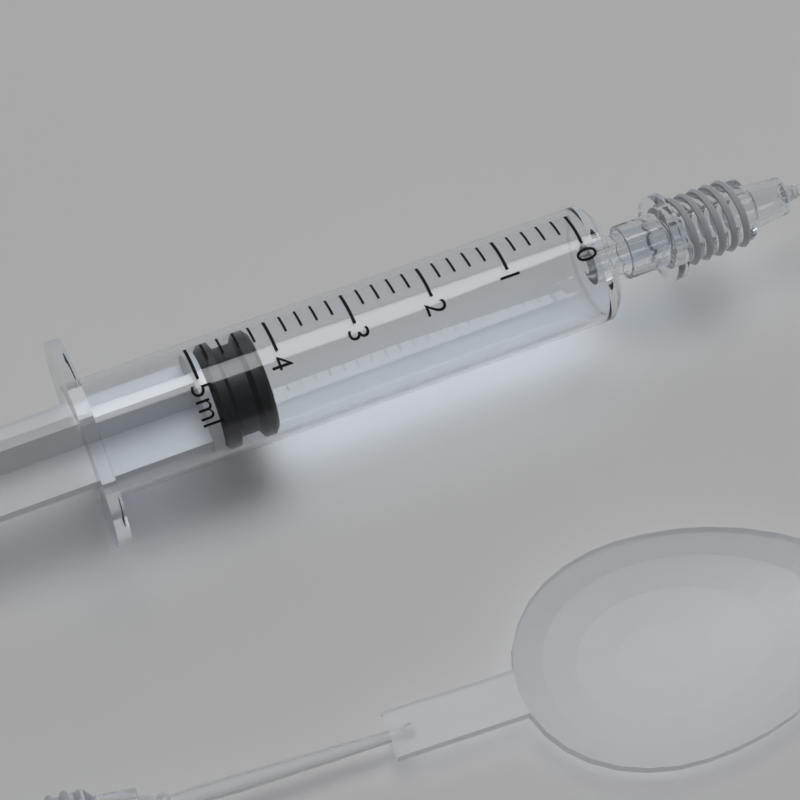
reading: 4.2 ml
